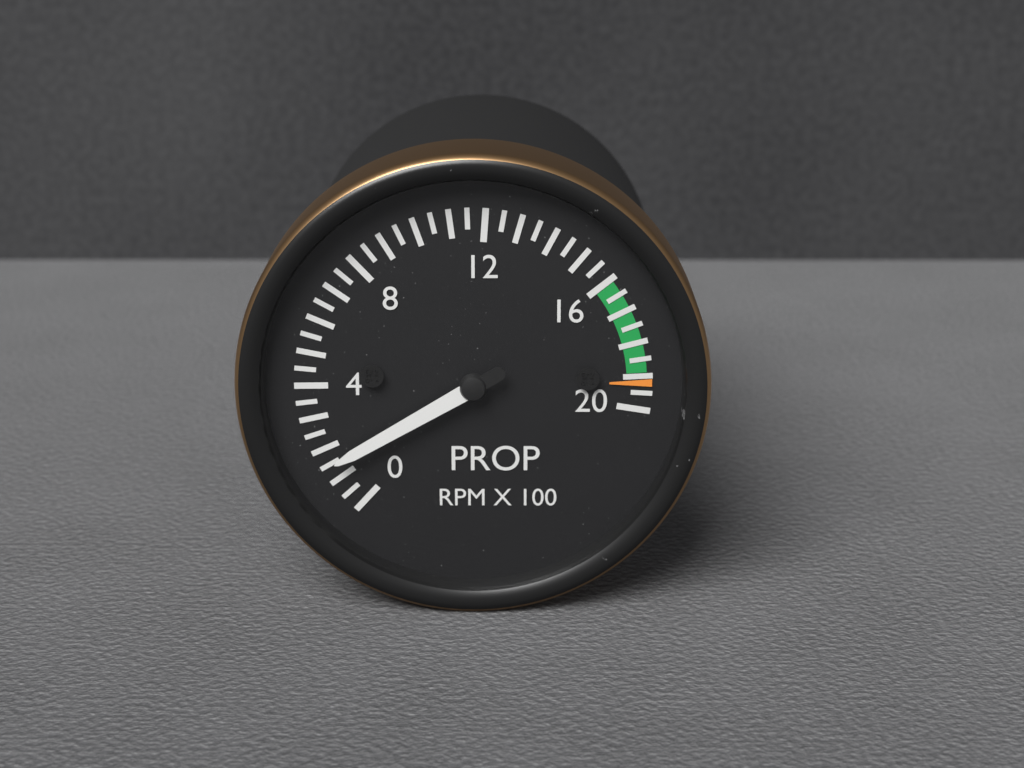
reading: 1.5 RPM X 100
